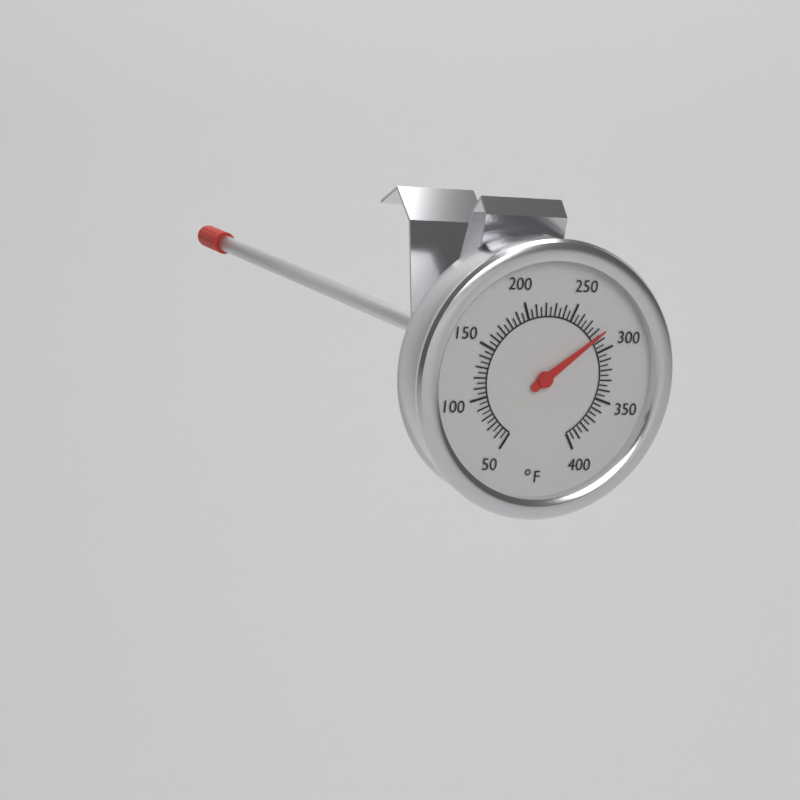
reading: 285 °F
